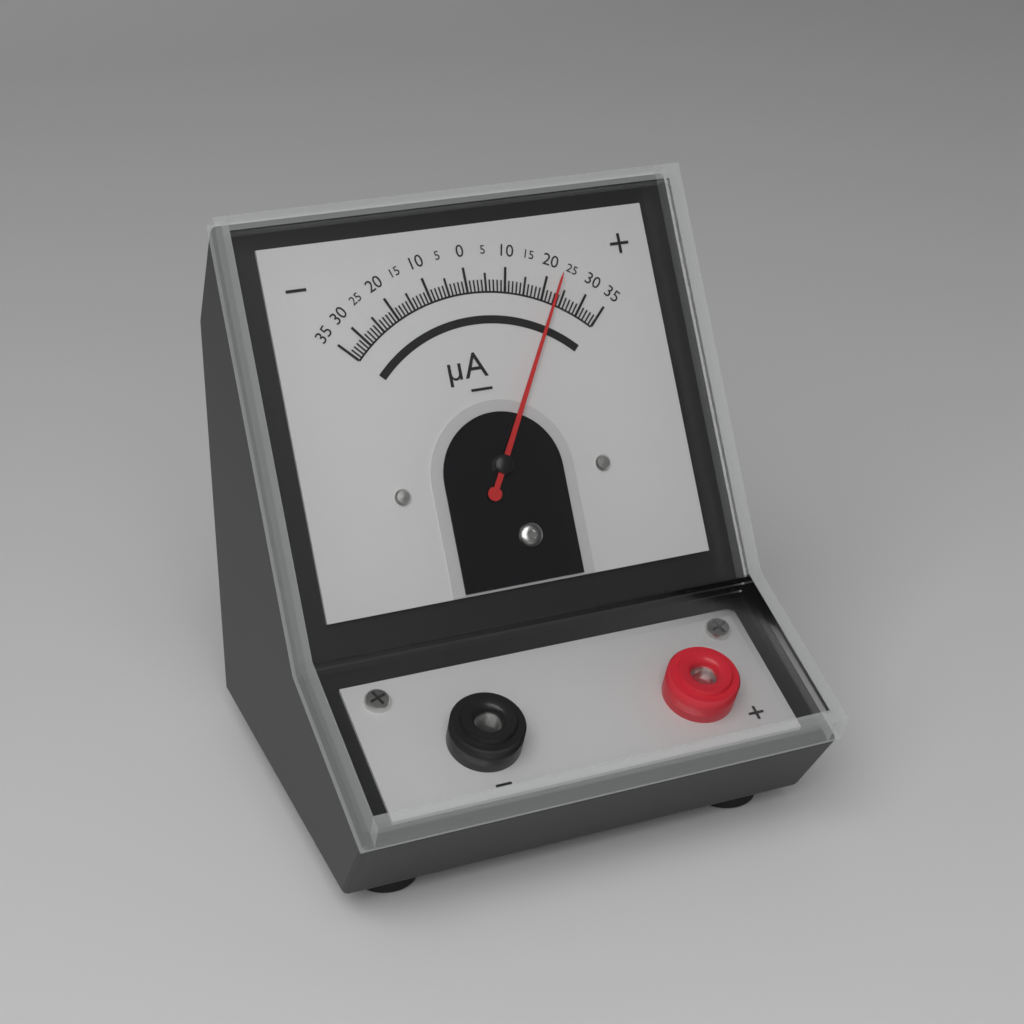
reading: 23 µA
